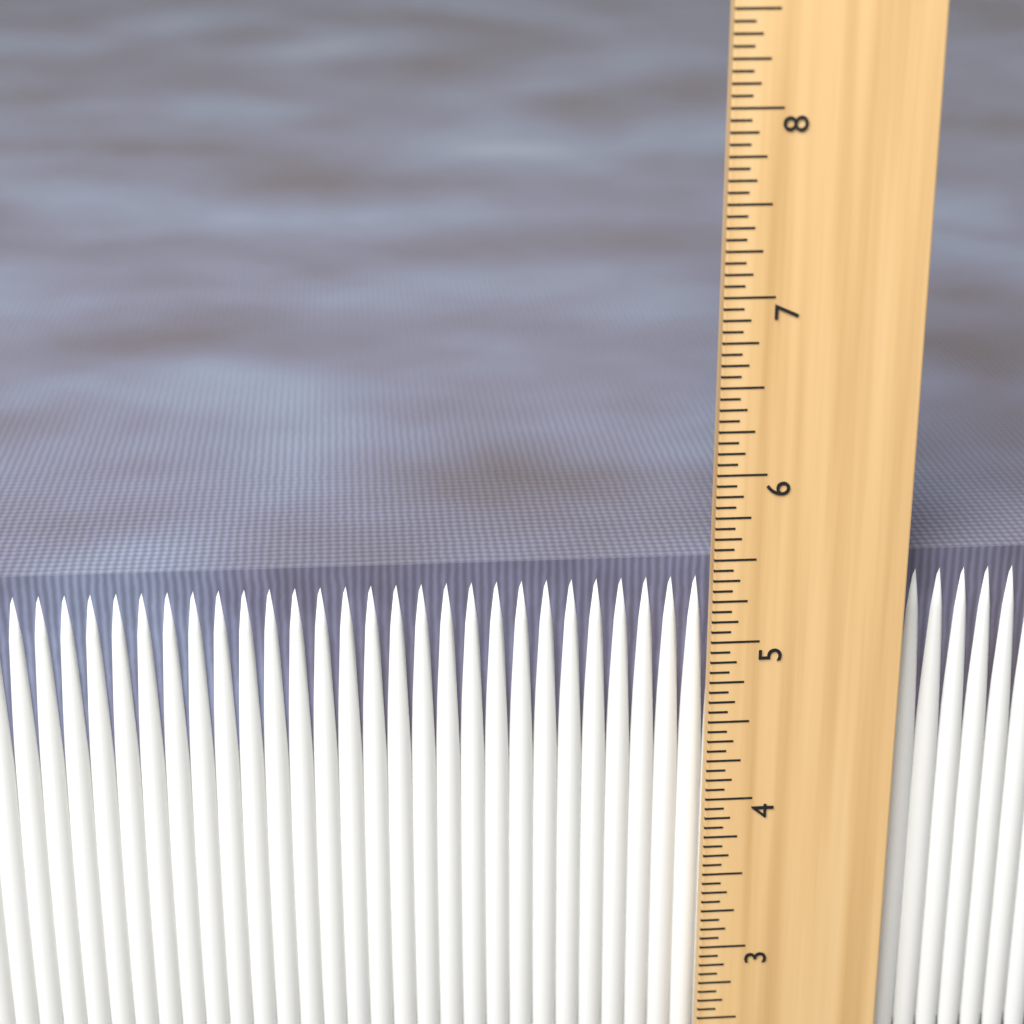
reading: 5.4375 in
